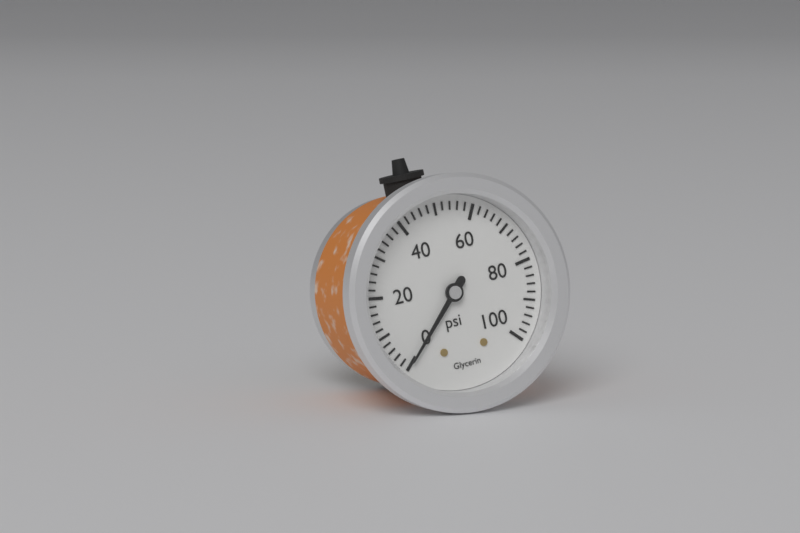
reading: 0 psi
